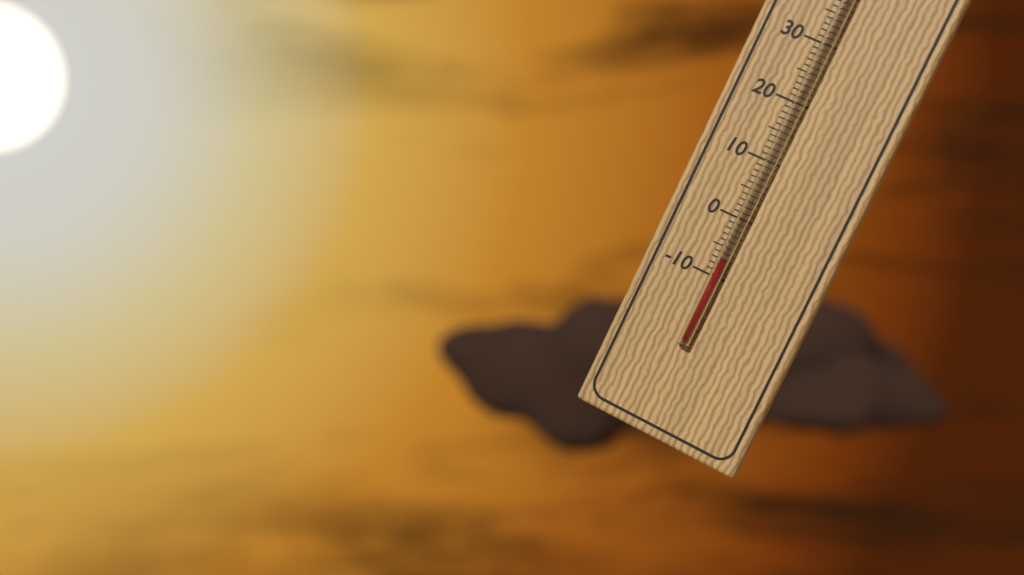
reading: -7 °C
